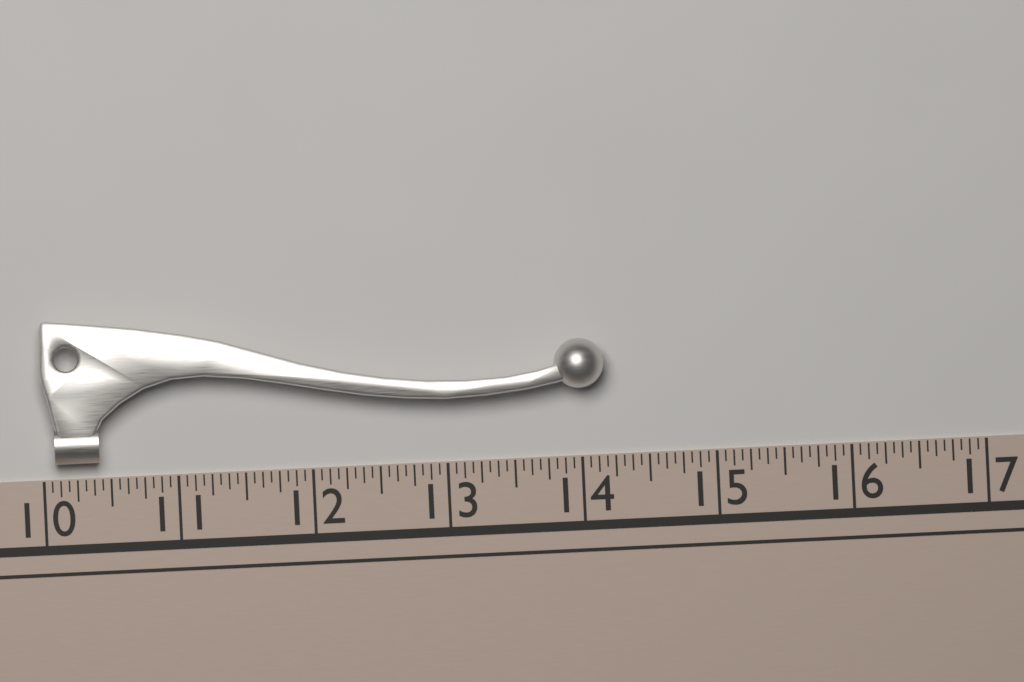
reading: 14.1875 (no unit)
